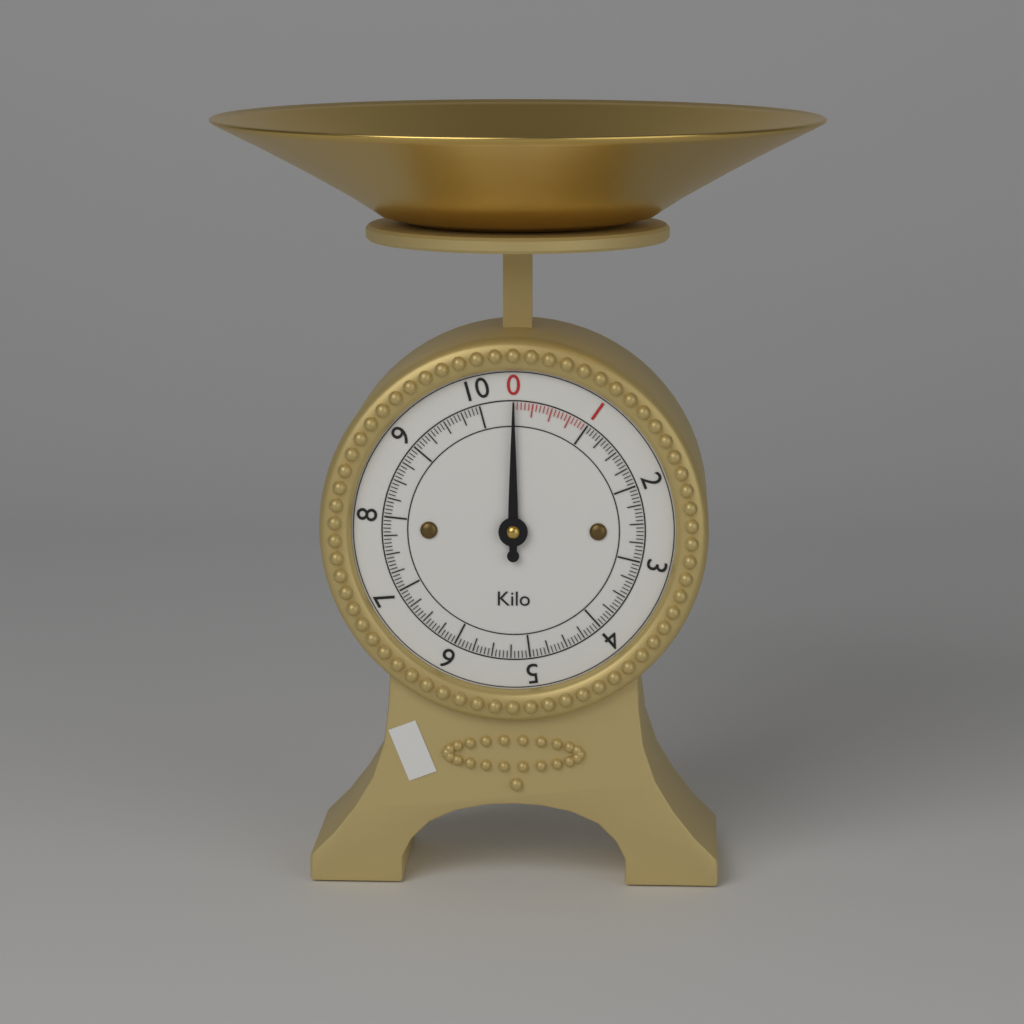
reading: 0.00 kg
